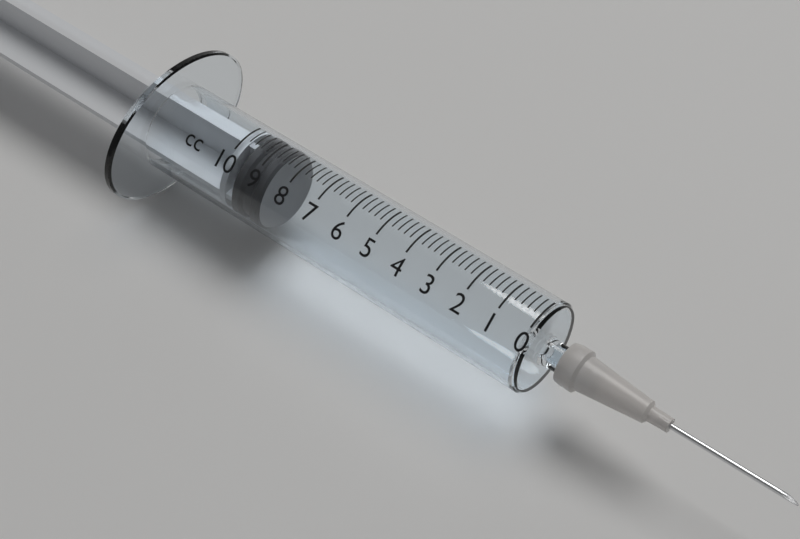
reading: 8.6 cc
